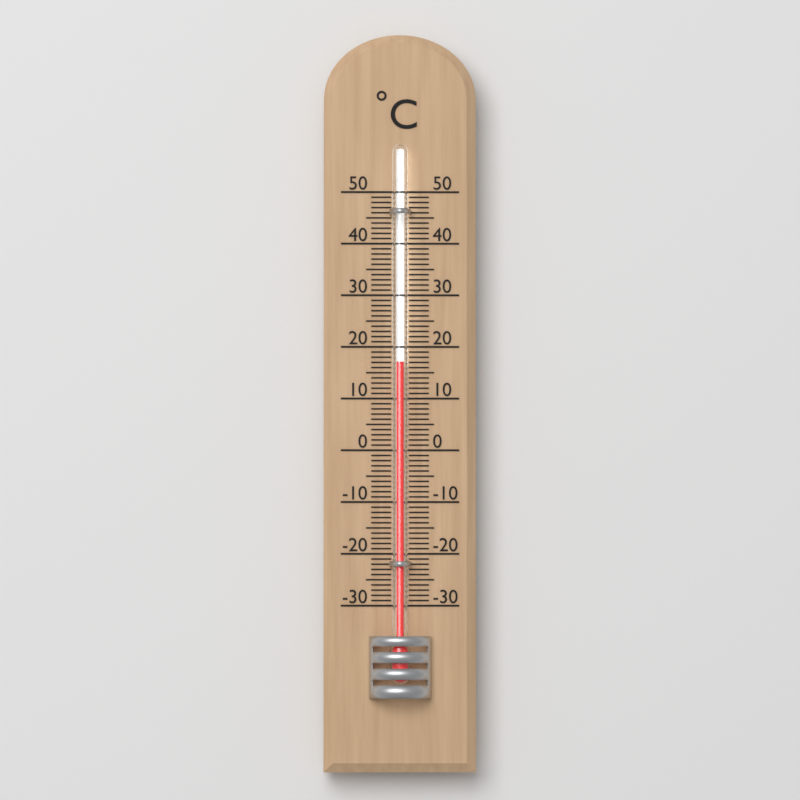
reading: 17 °C
